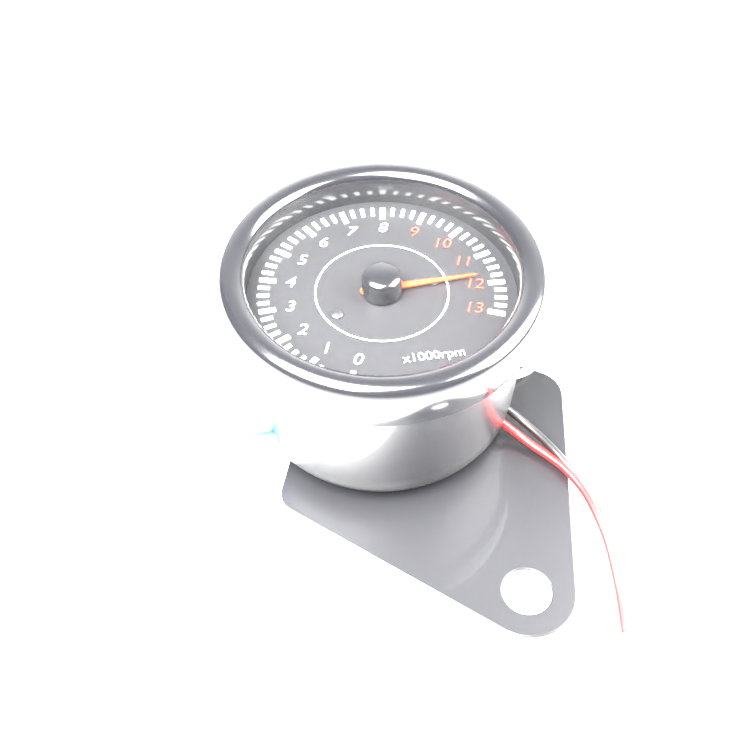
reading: 11.75 x1000 rpm
